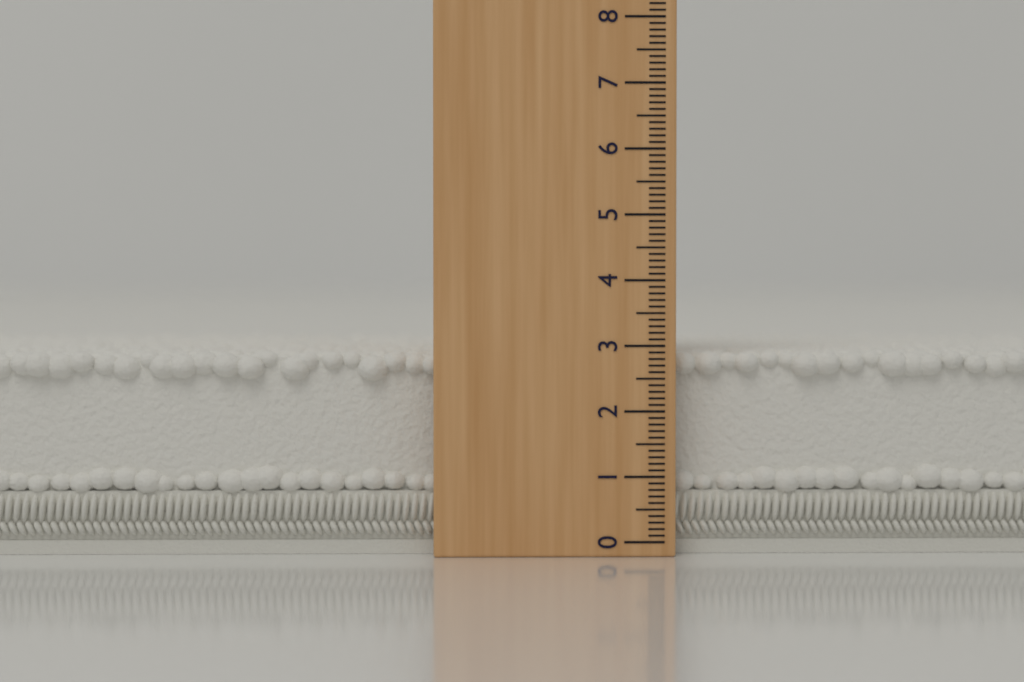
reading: 2.9 (no unit)
